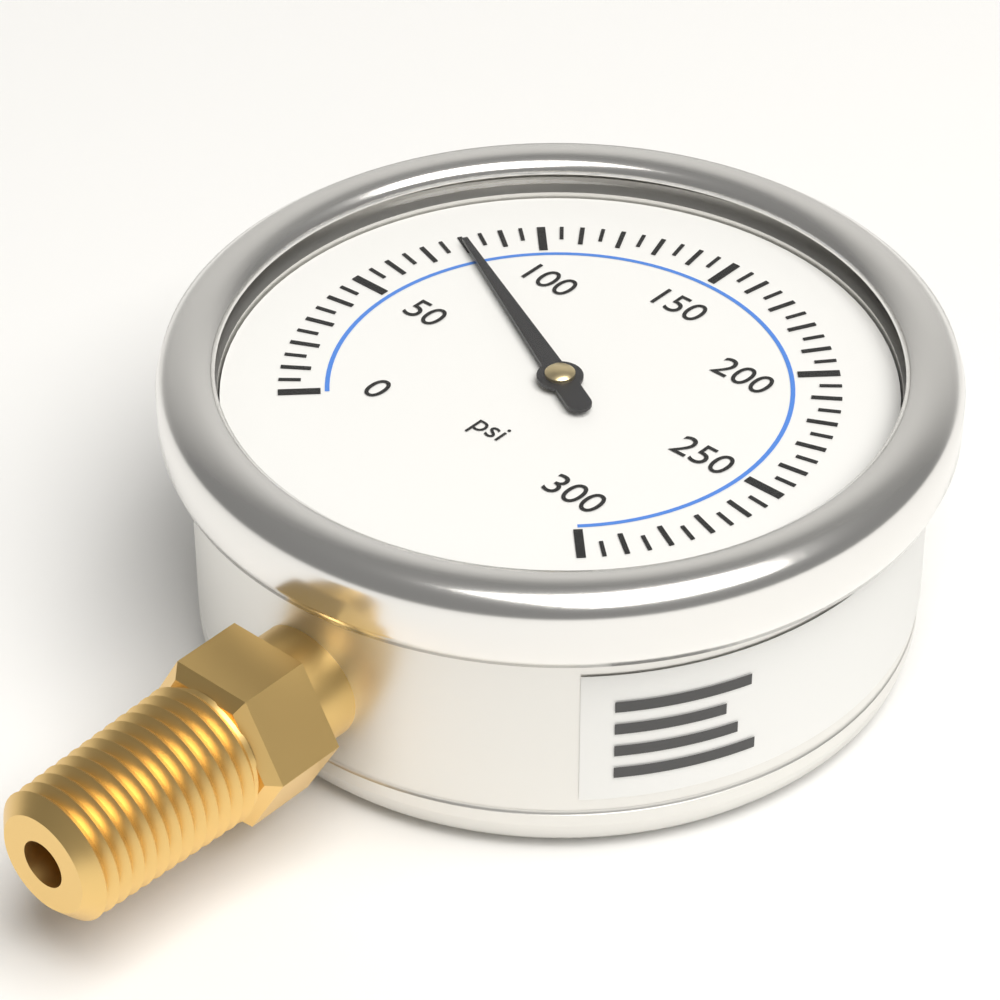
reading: 80 psi
